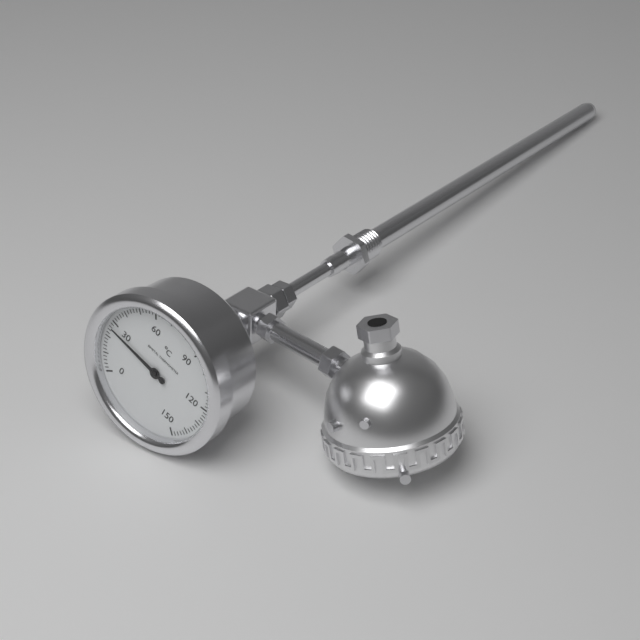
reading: 26 °C
